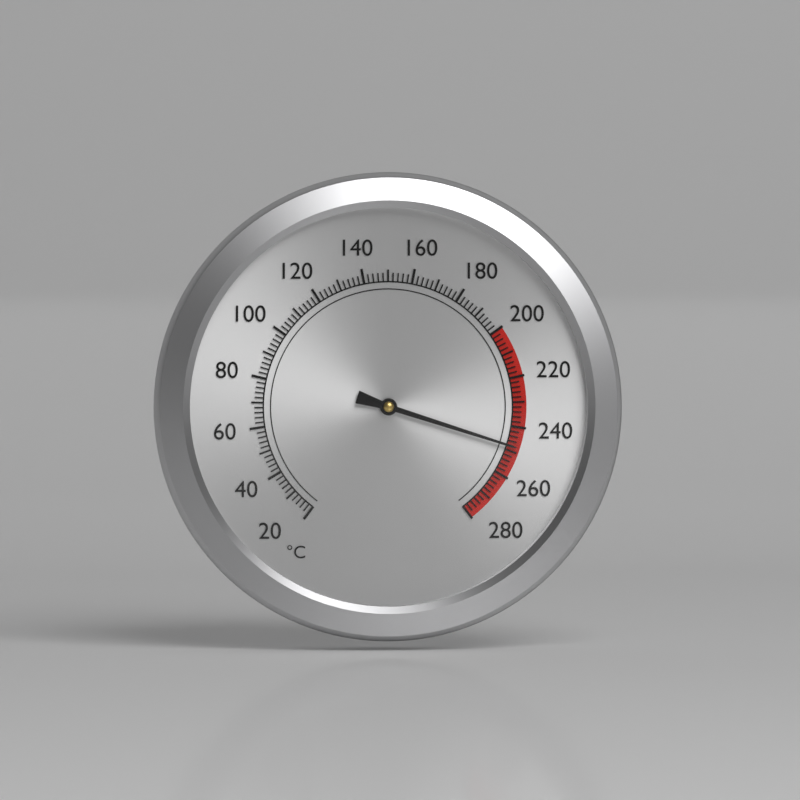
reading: 248 °C
